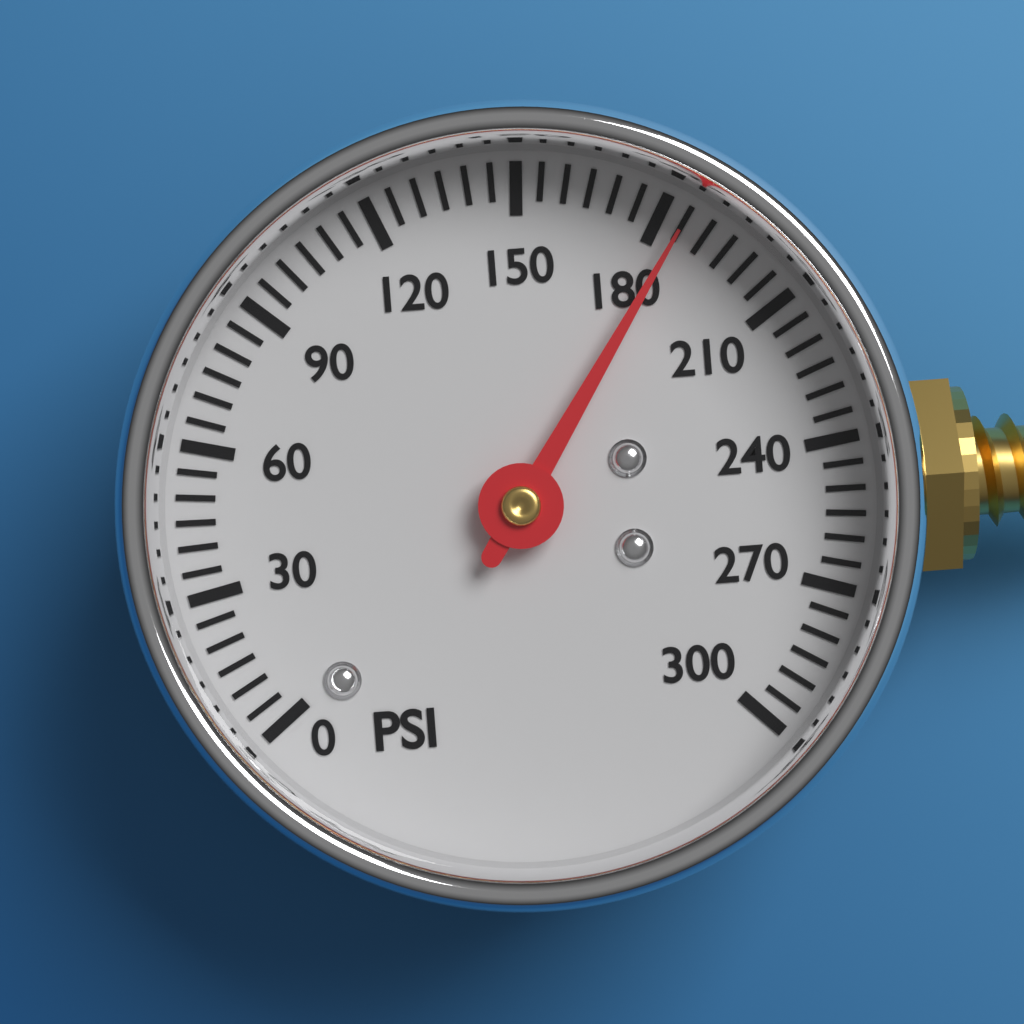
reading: 185 psi
